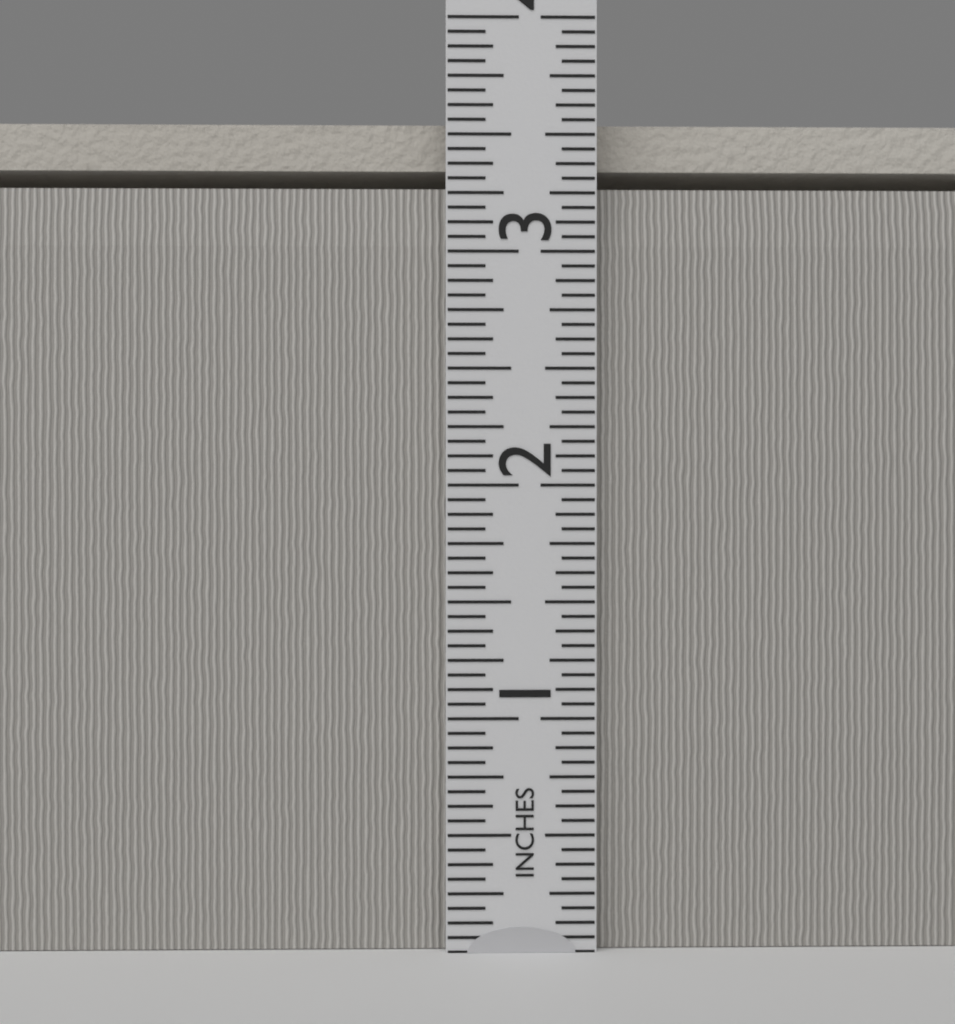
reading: 3.5625 in
